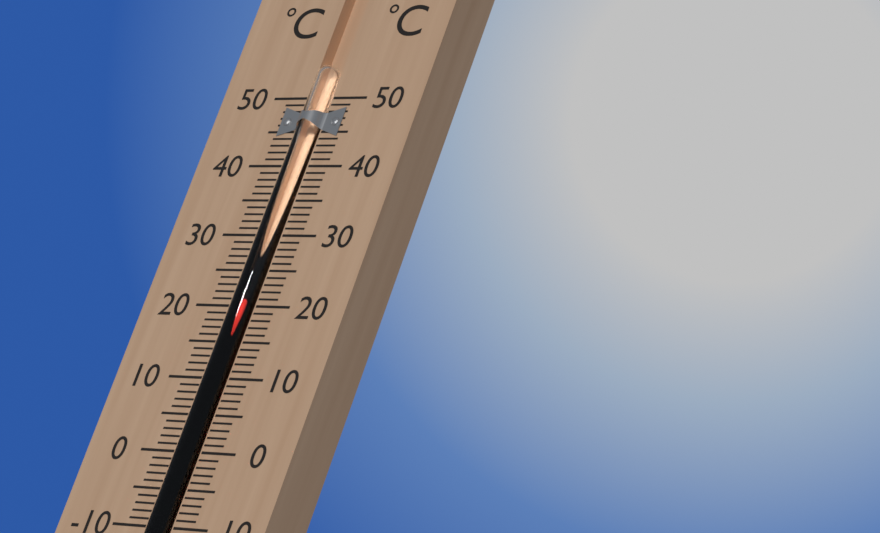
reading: 21 °C
